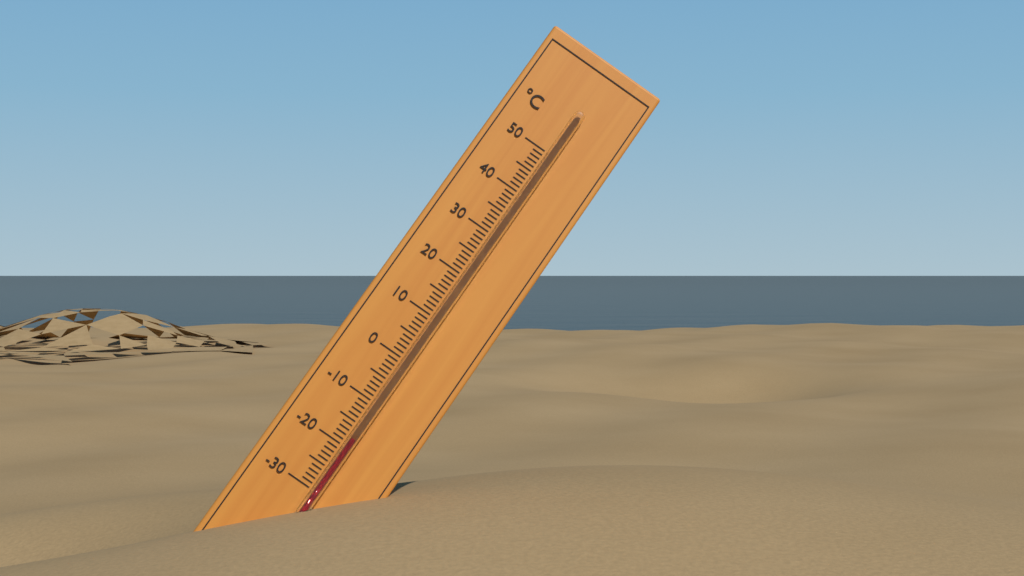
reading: -18 °C
